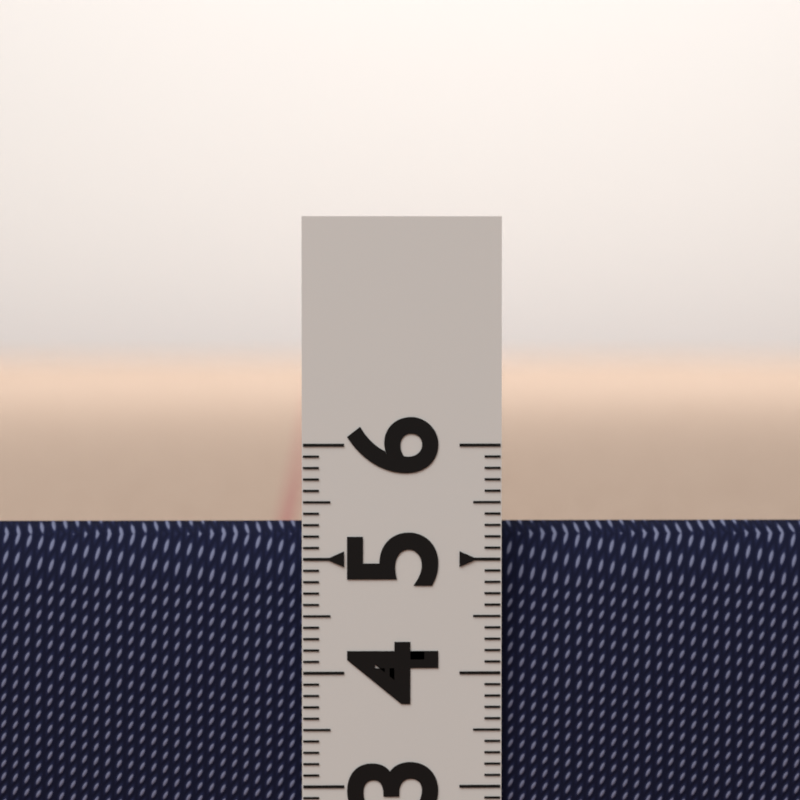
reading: 5.3 (no unit)
